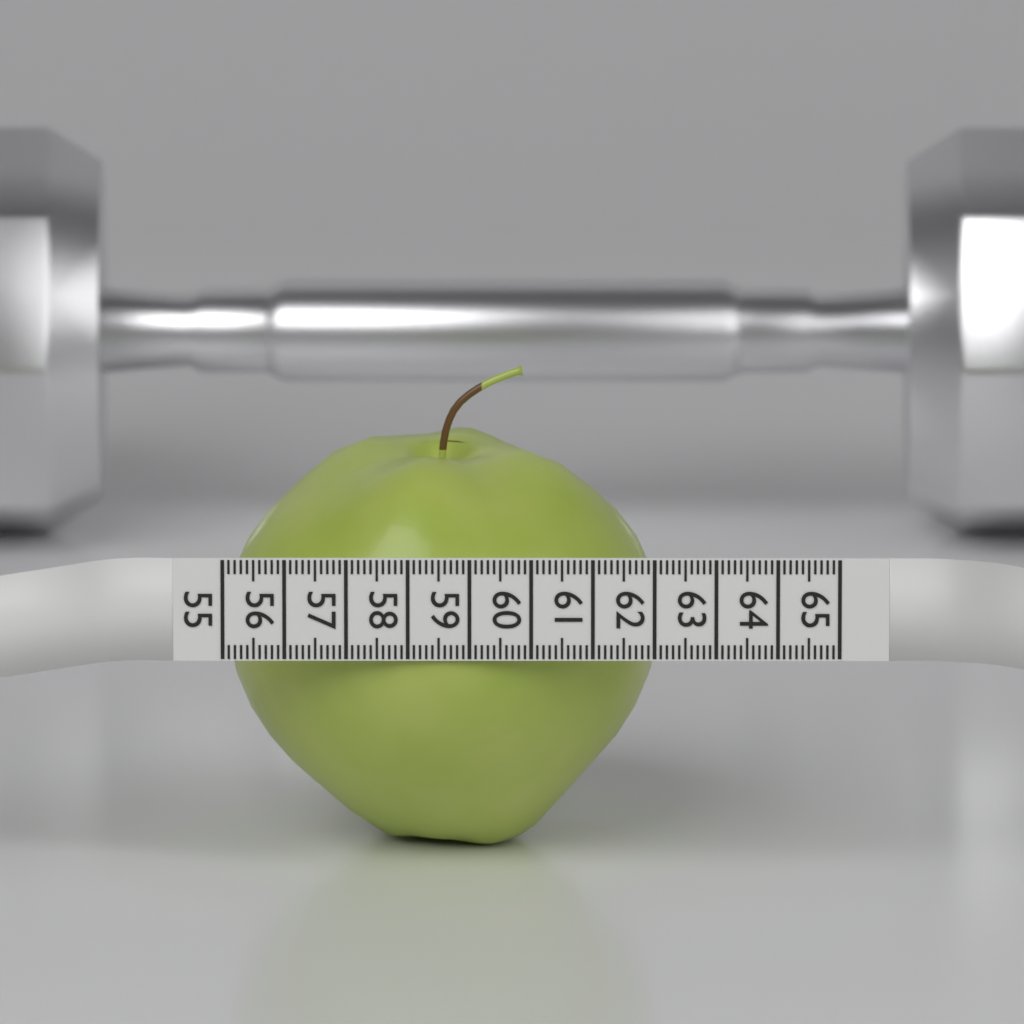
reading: 62.1 (no unit)
